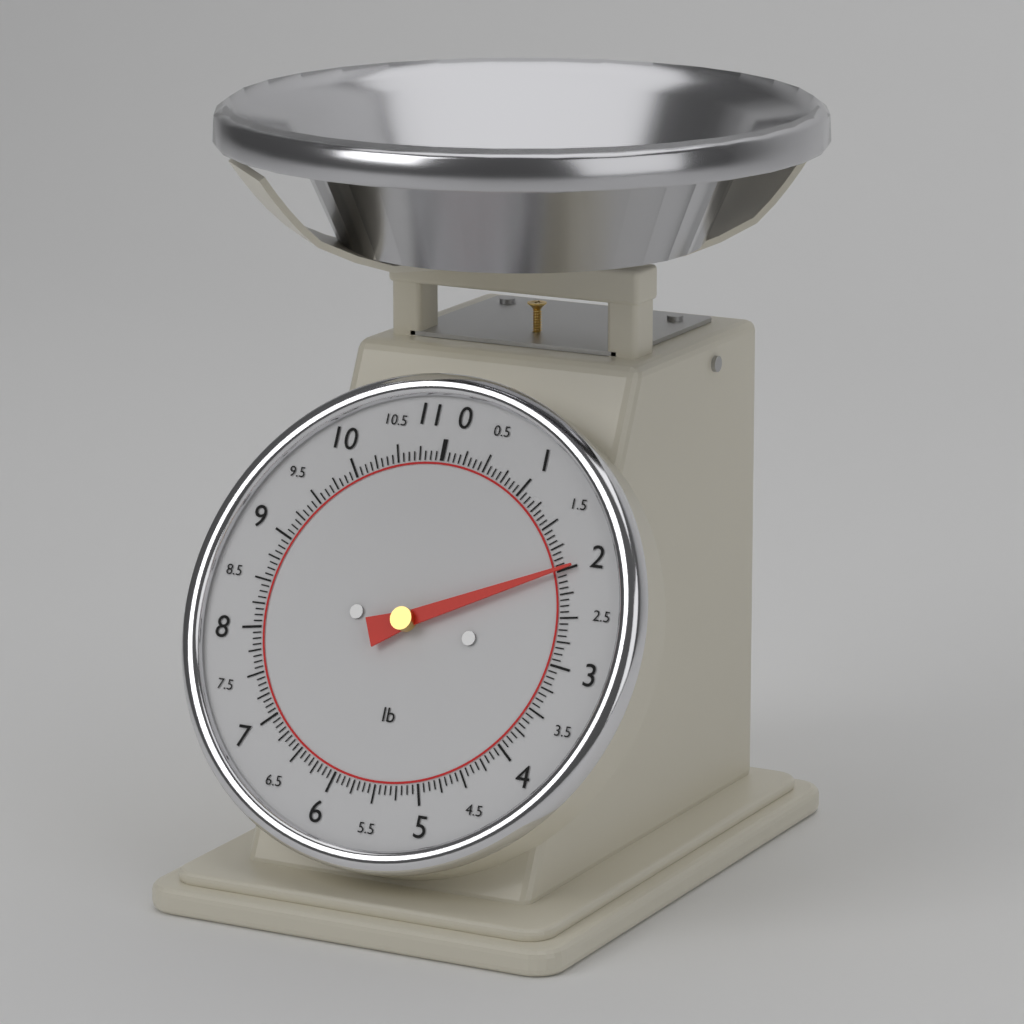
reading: 2.0000 lb
